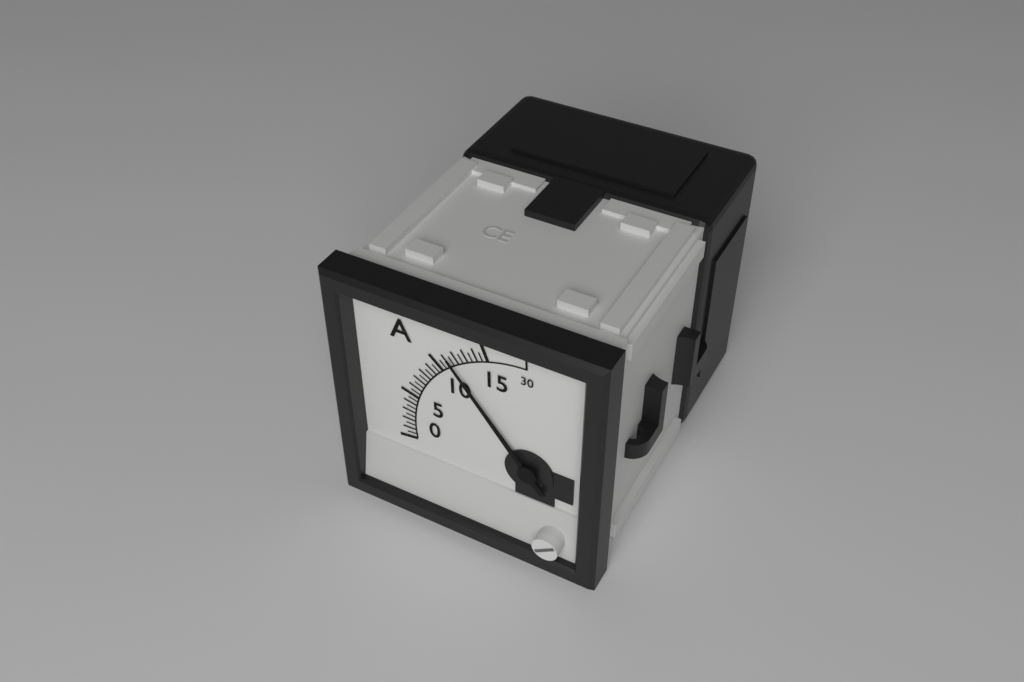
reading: 11.5 A
